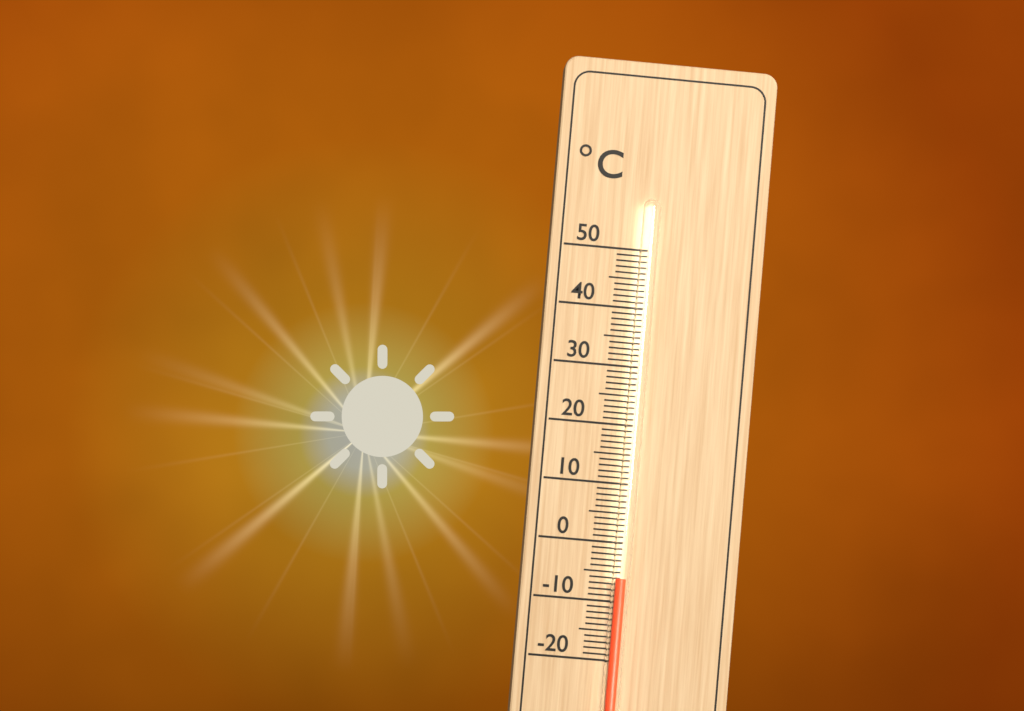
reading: -6 °C
